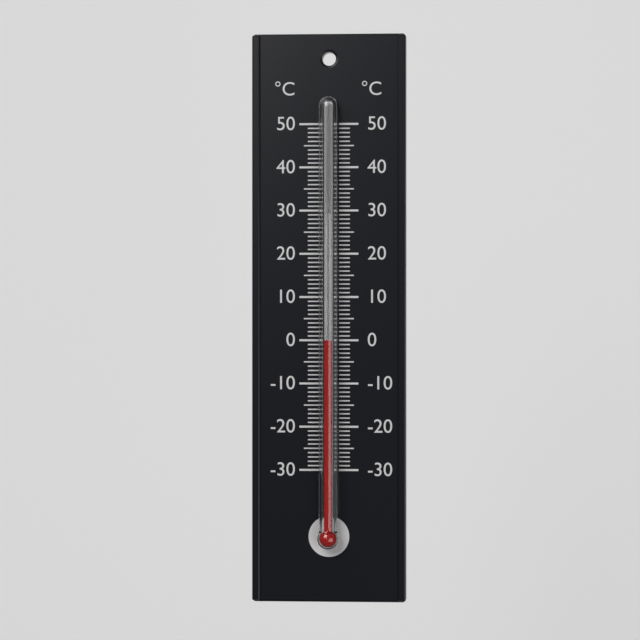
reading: 0 °C
